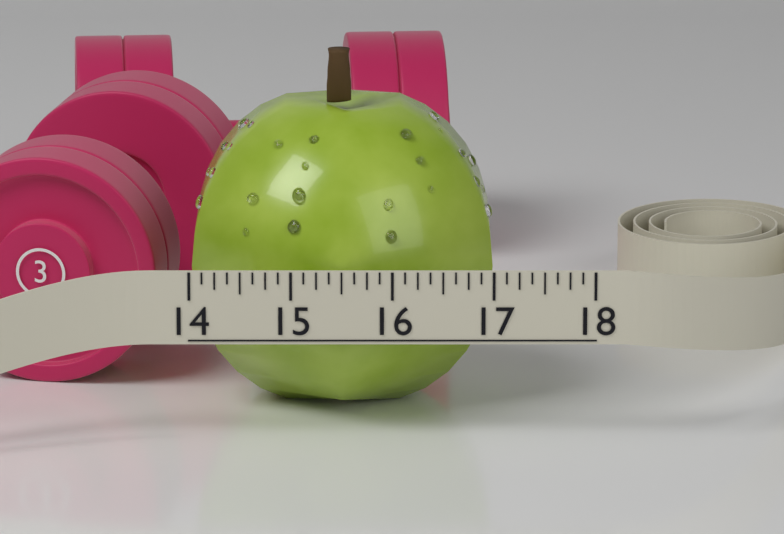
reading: 17.000 (no unit)
